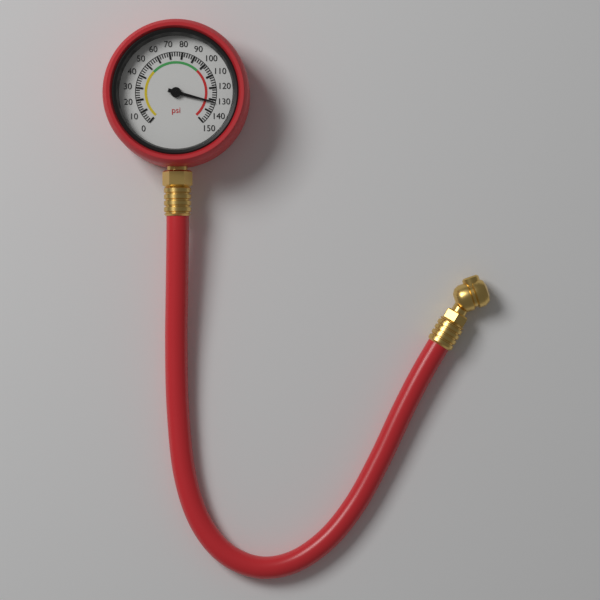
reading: 132 psi
